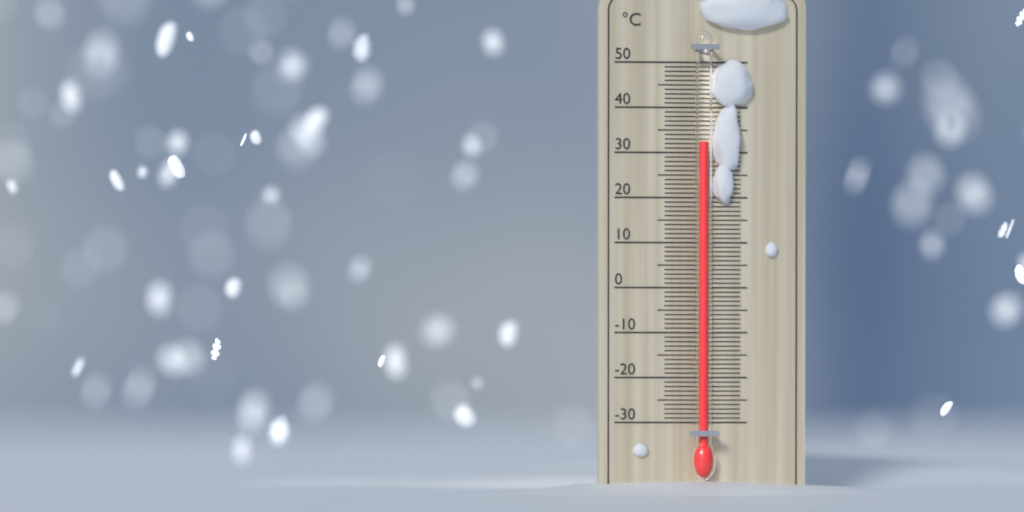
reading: 32 °C
